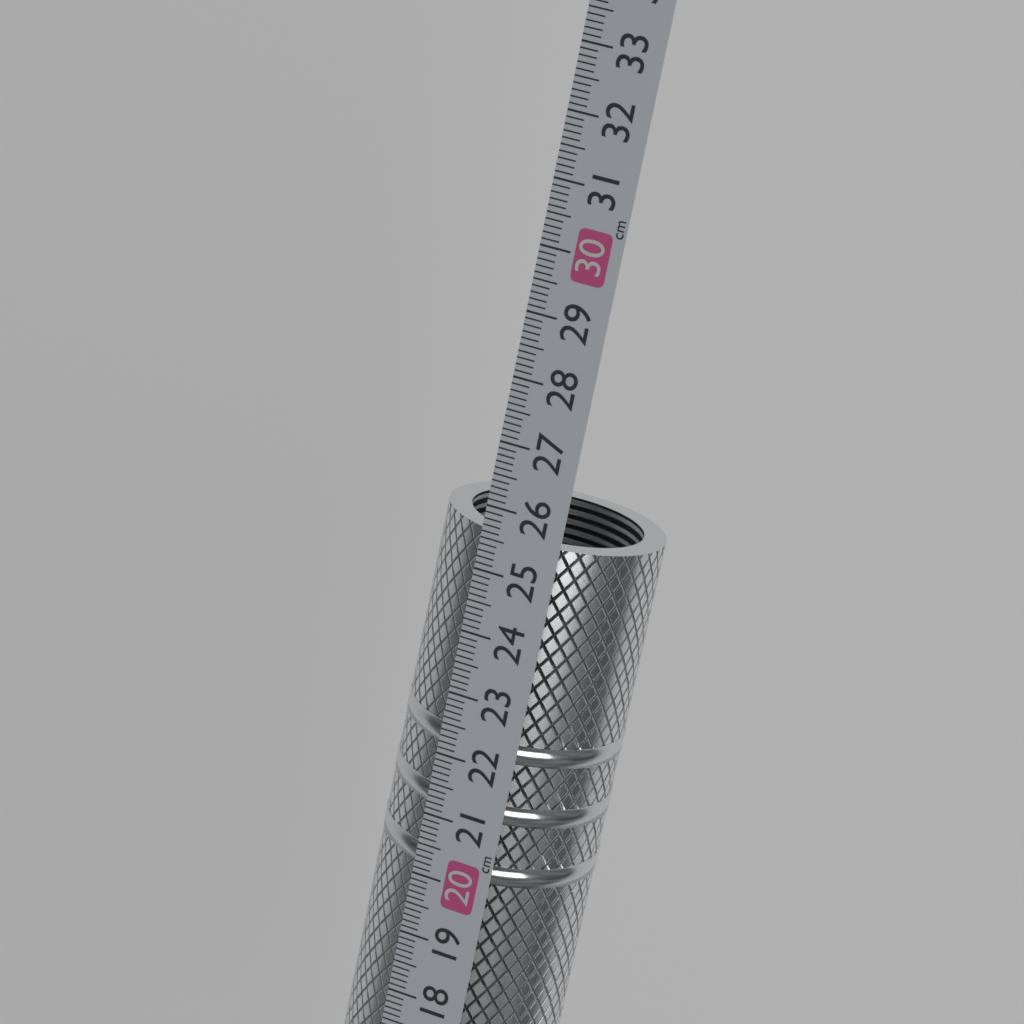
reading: 25.6 cm
